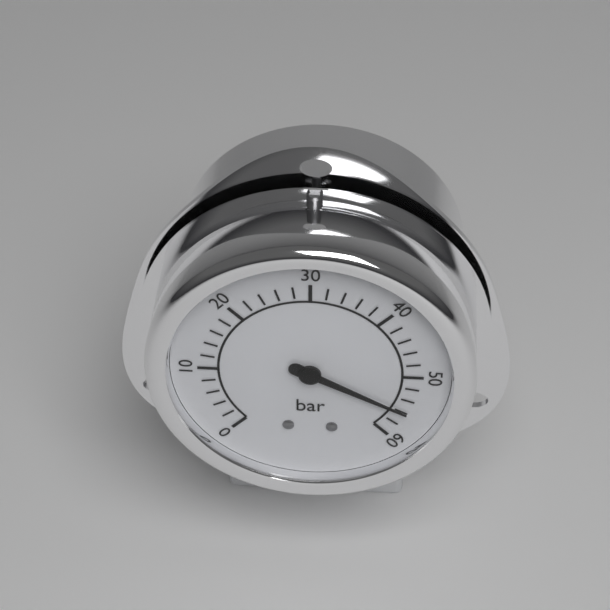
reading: 56 bar
